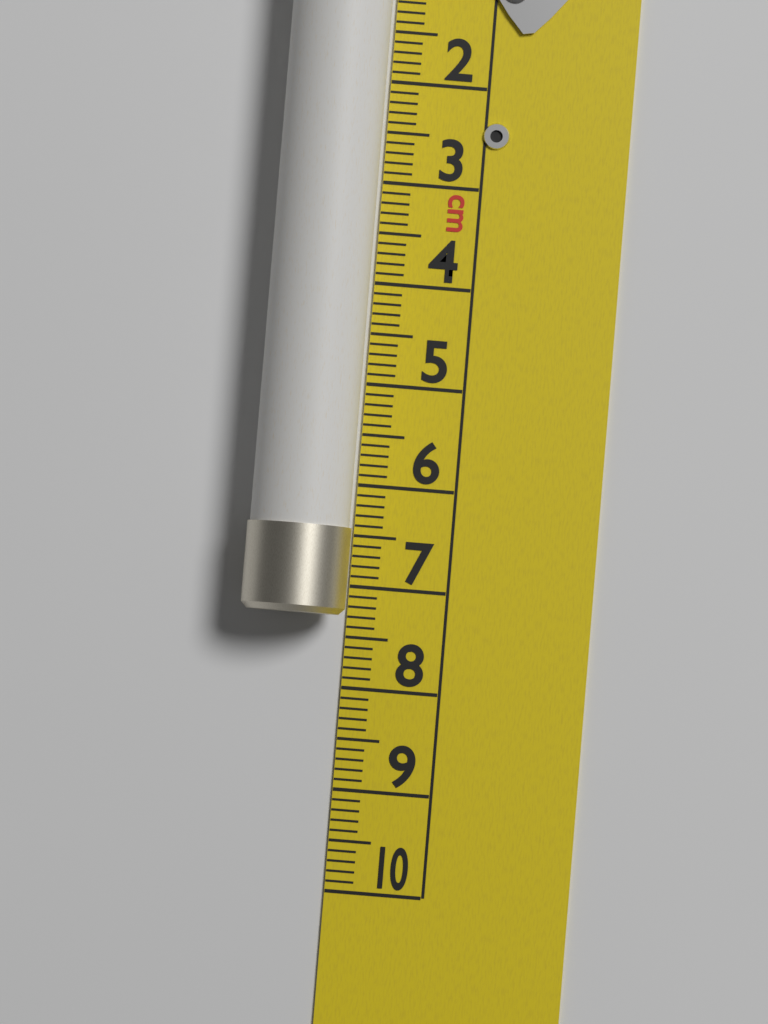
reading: 7.3 cm
